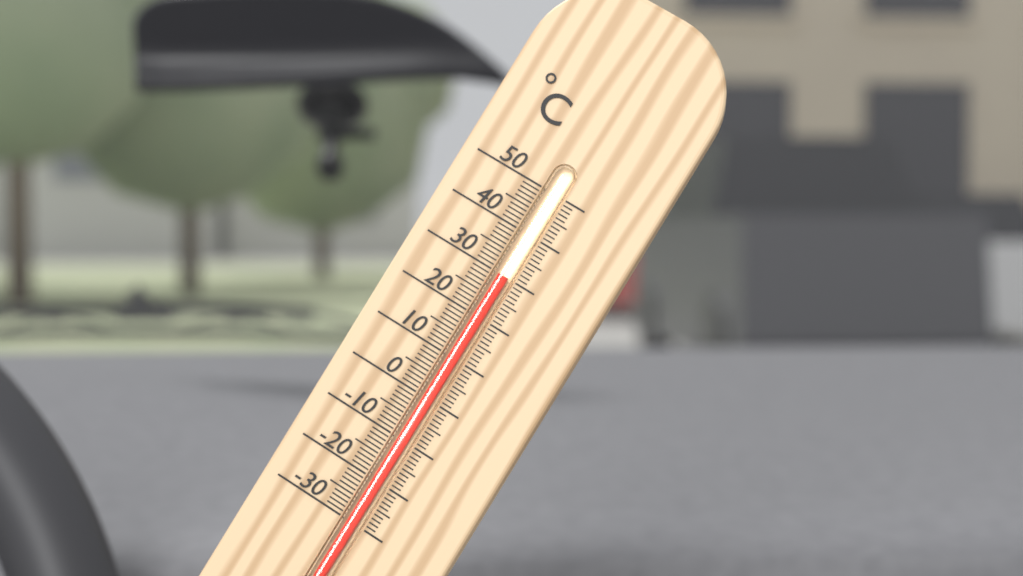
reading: 30 °C
